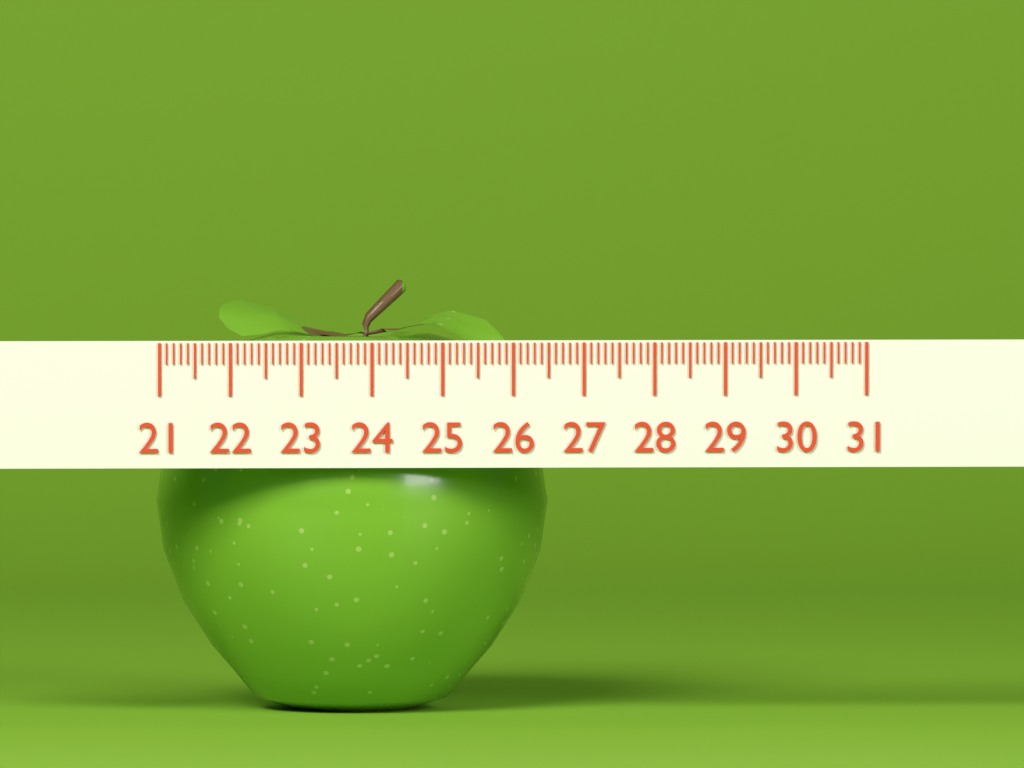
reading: 26.6 (no unit)
